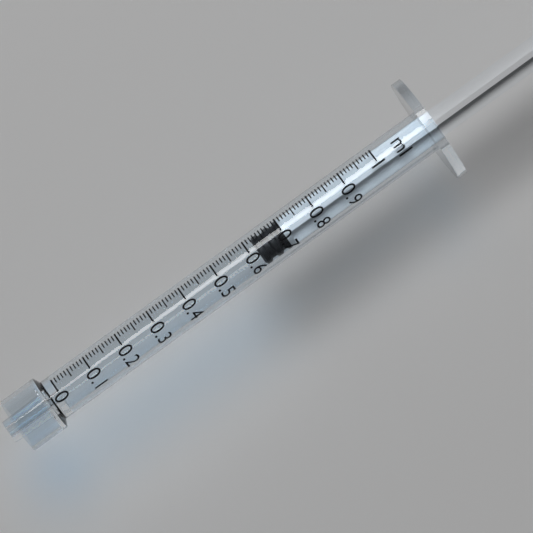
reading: 0.62 ml
